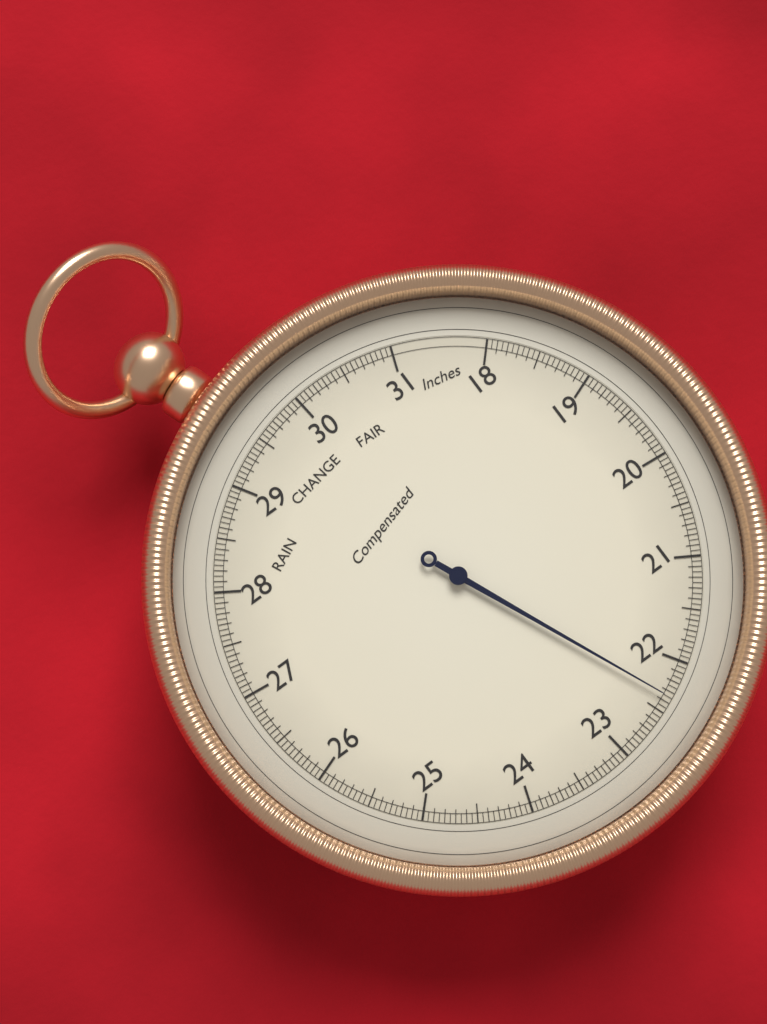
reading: 22.35 inHg
